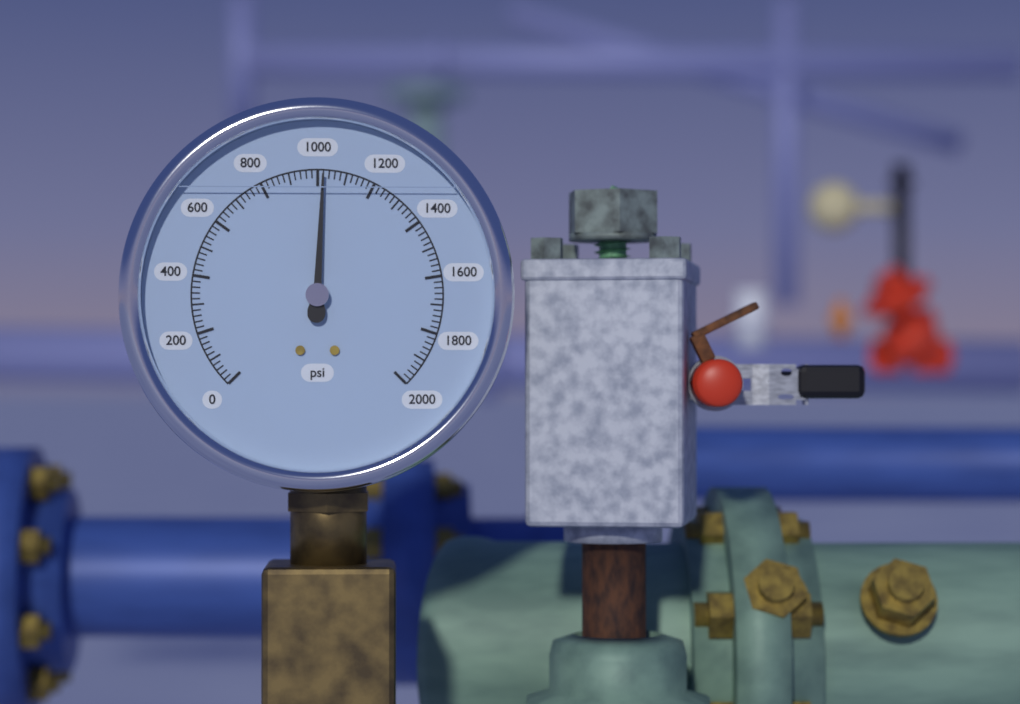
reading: 1020 psi
